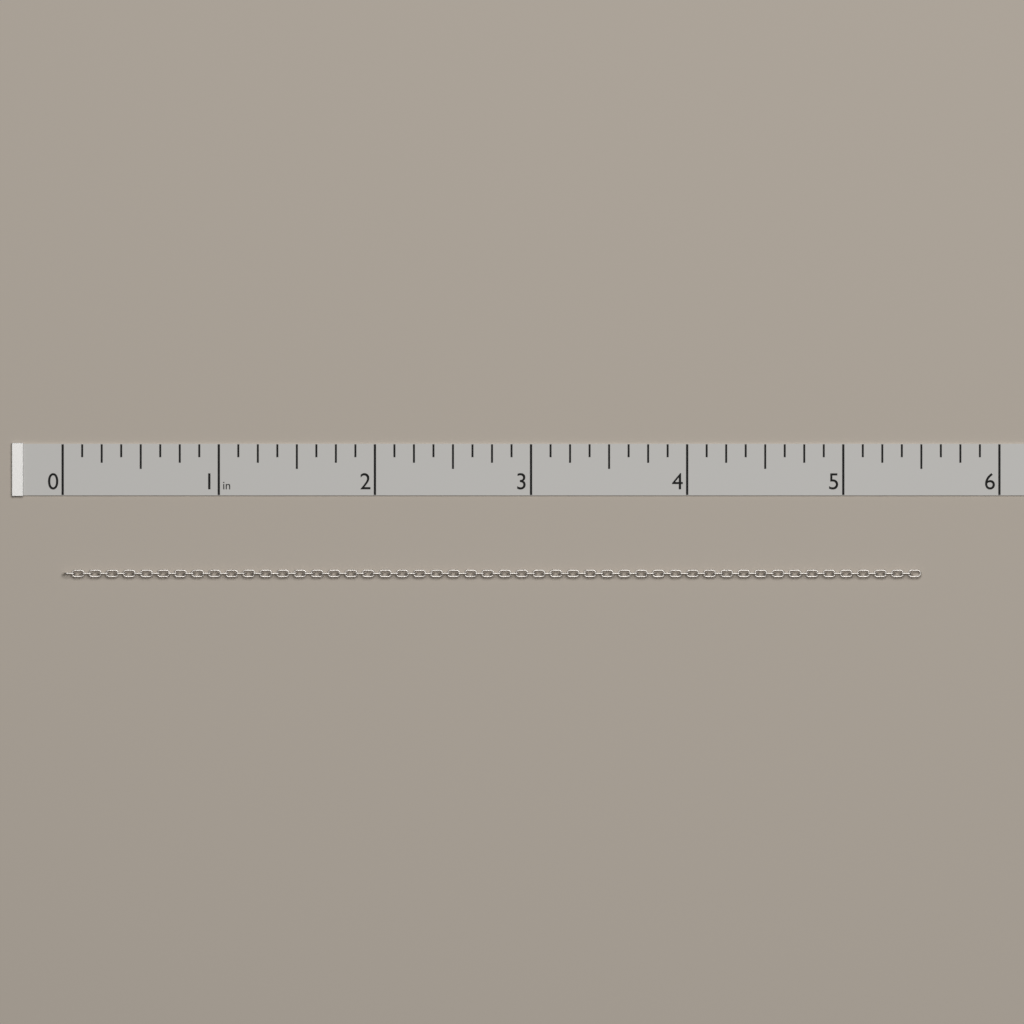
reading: 5.500 in
